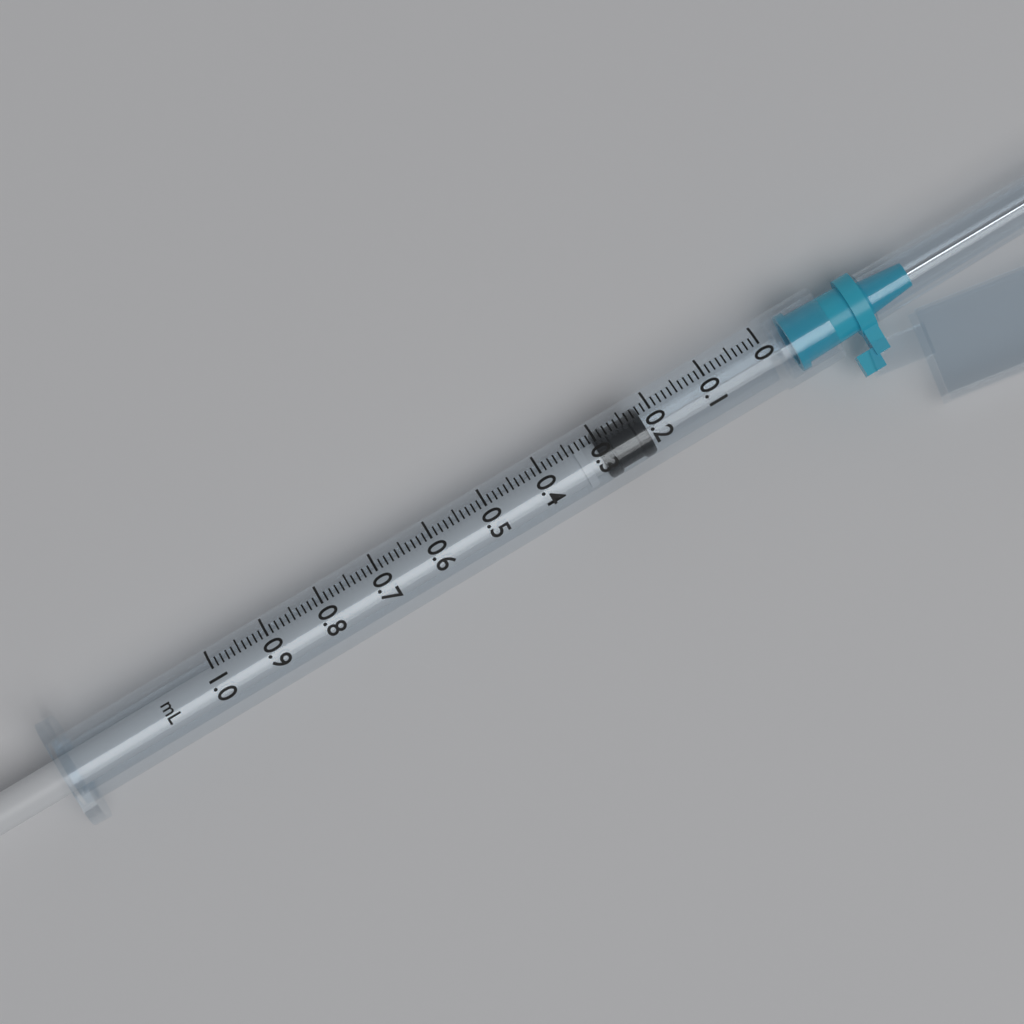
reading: 0.22 ml
